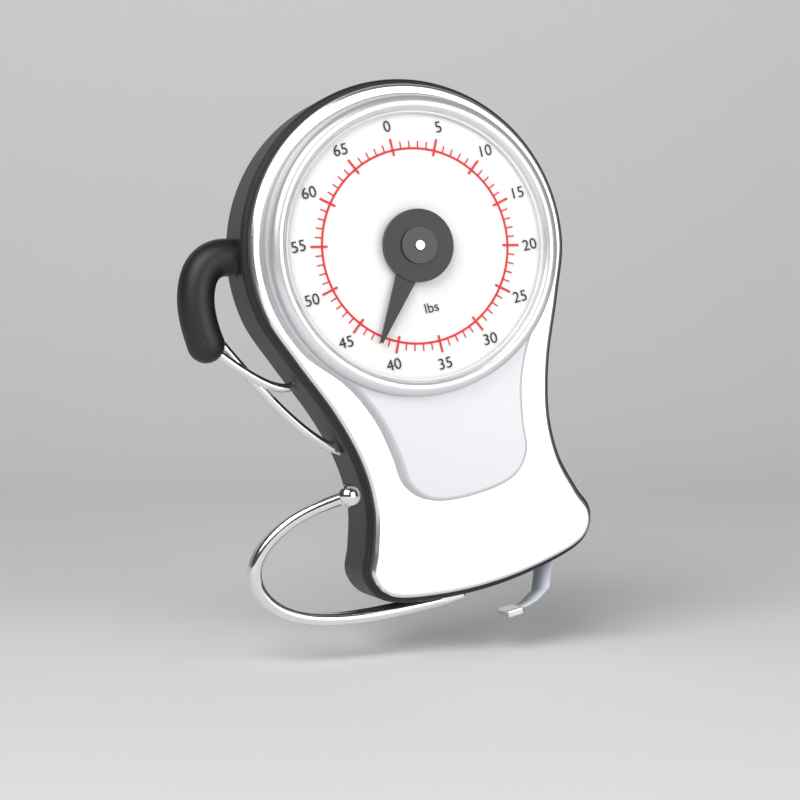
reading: 42 lbs
